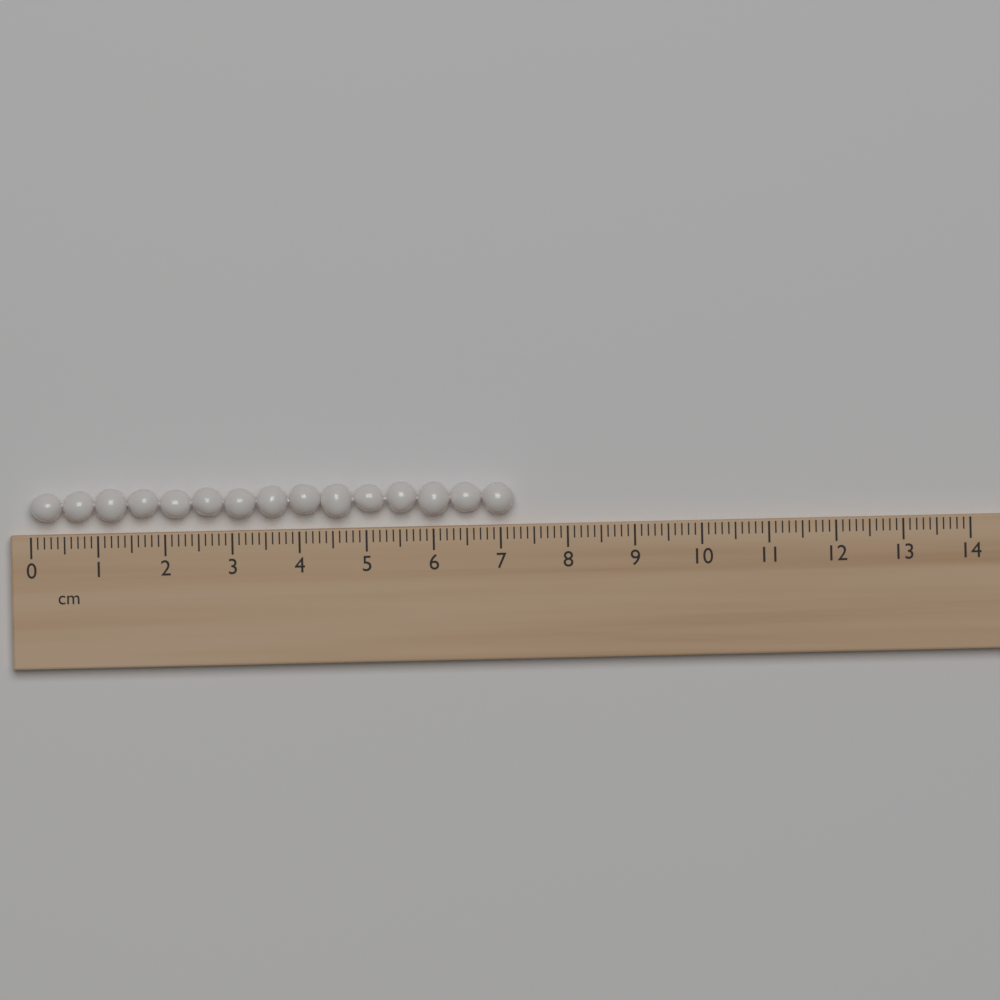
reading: 7.2 cm
